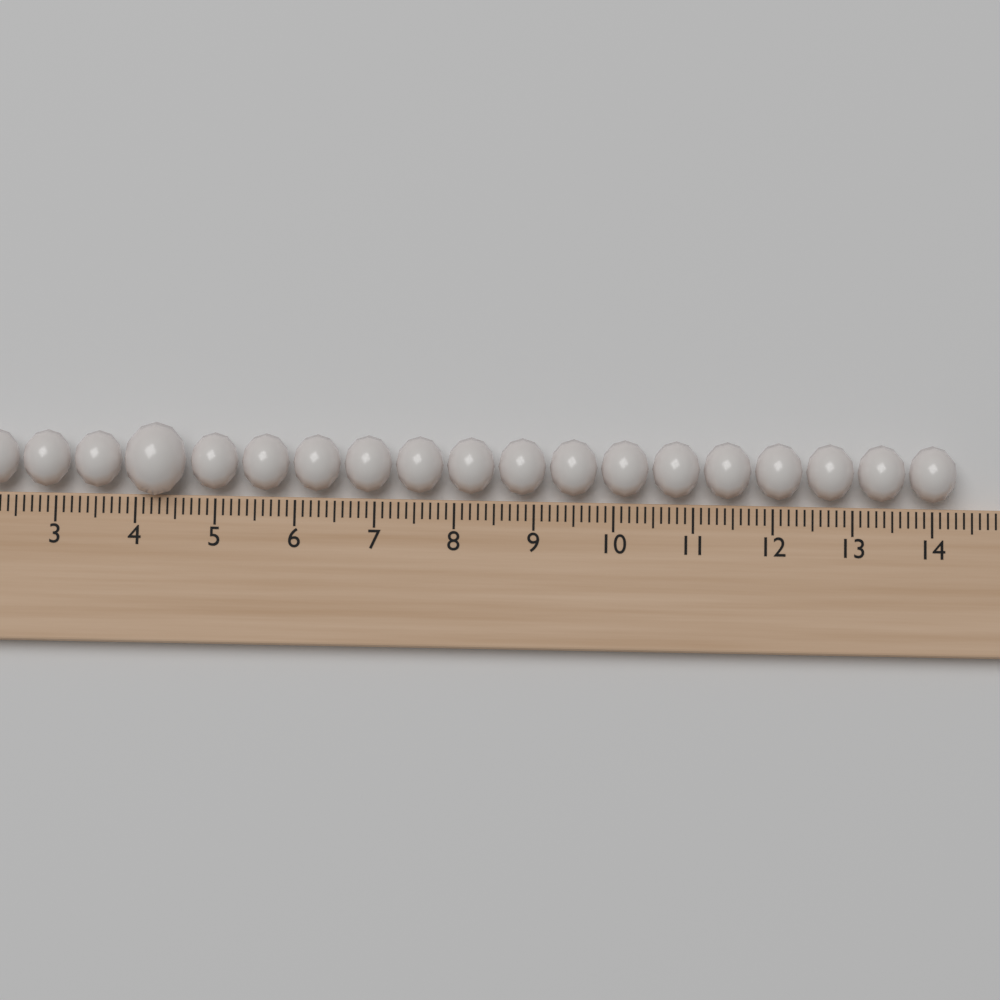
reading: 14.3 (no unit)
